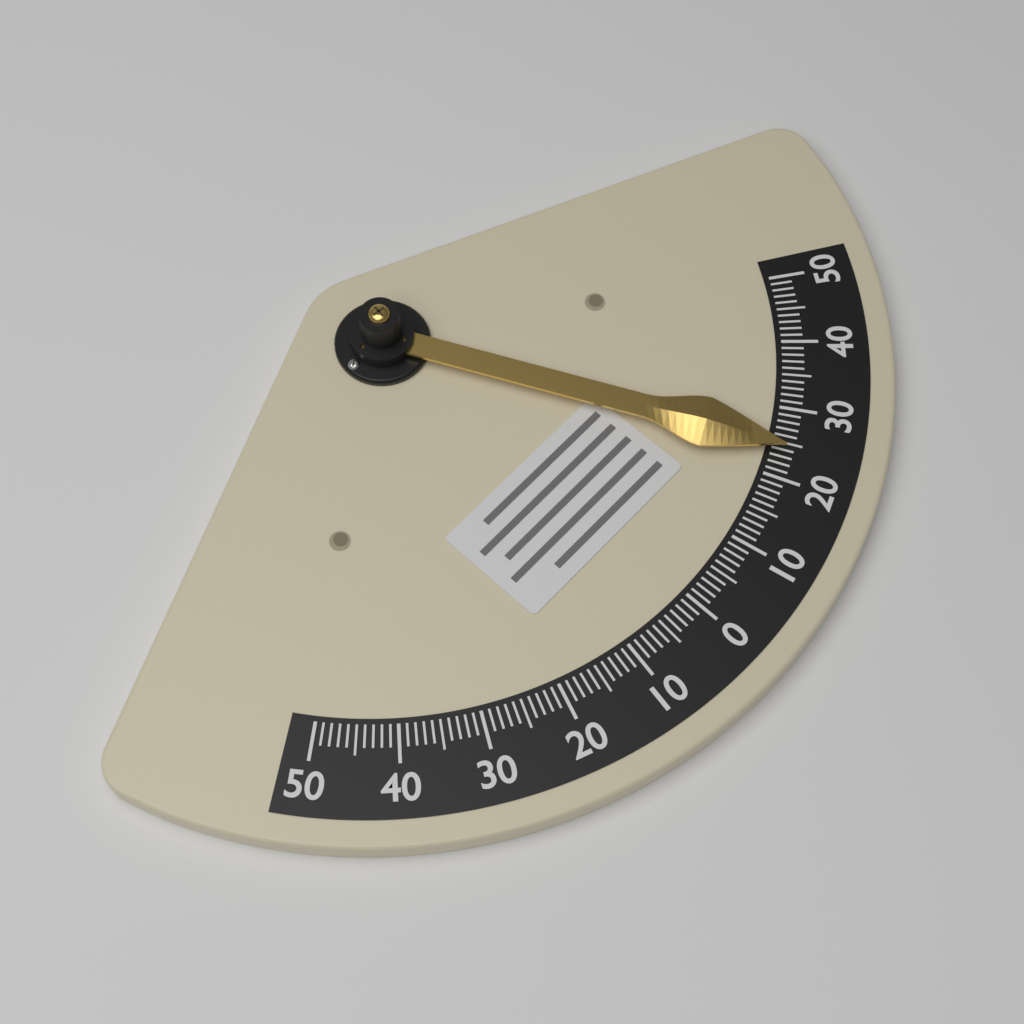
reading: 24 (no unit)
